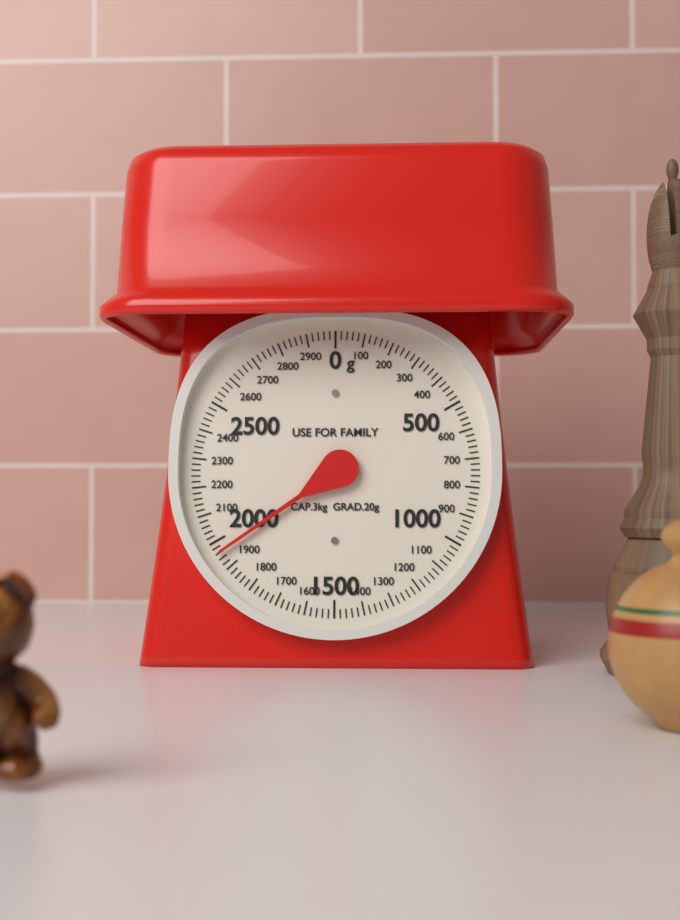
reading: 1960 g
